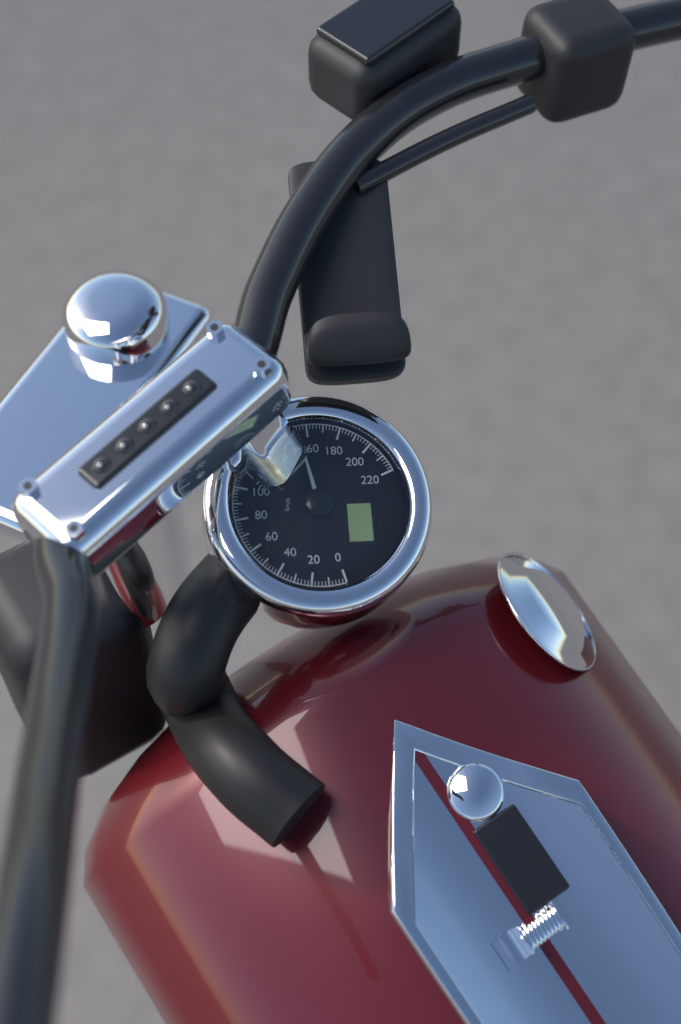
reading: 154 km/h
